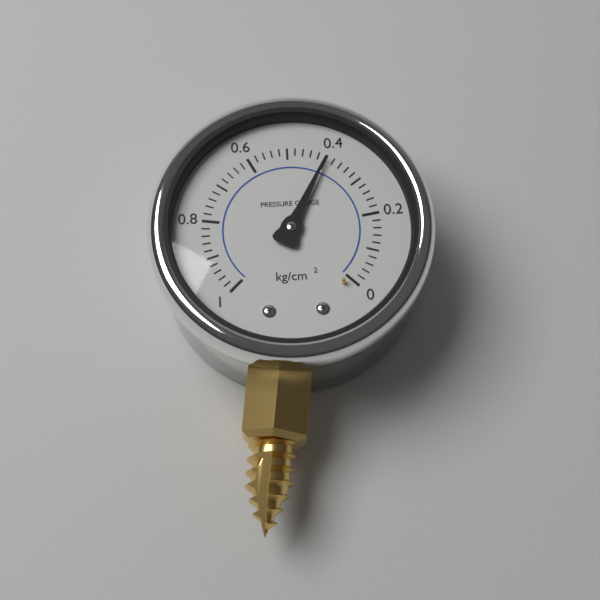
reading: 0.40 kg/cm²
